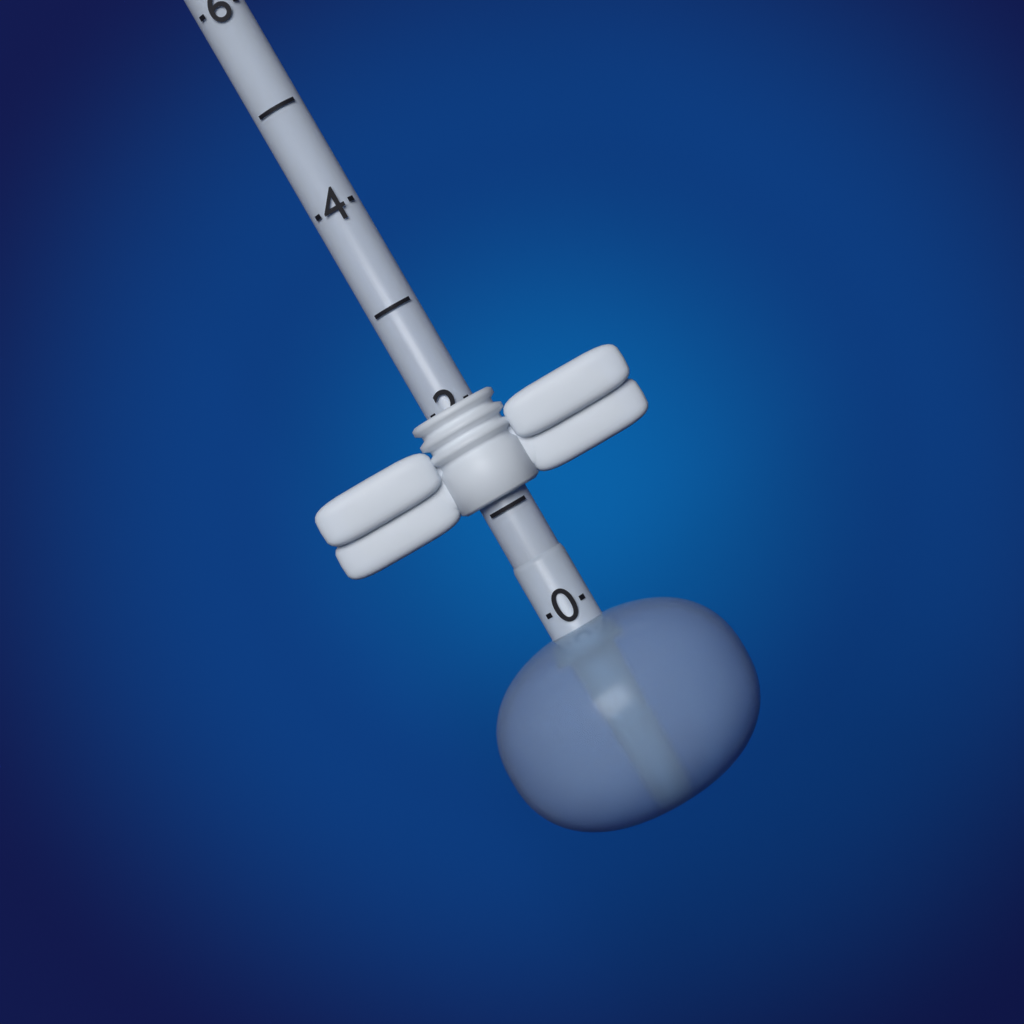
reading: 2 (no unit)
